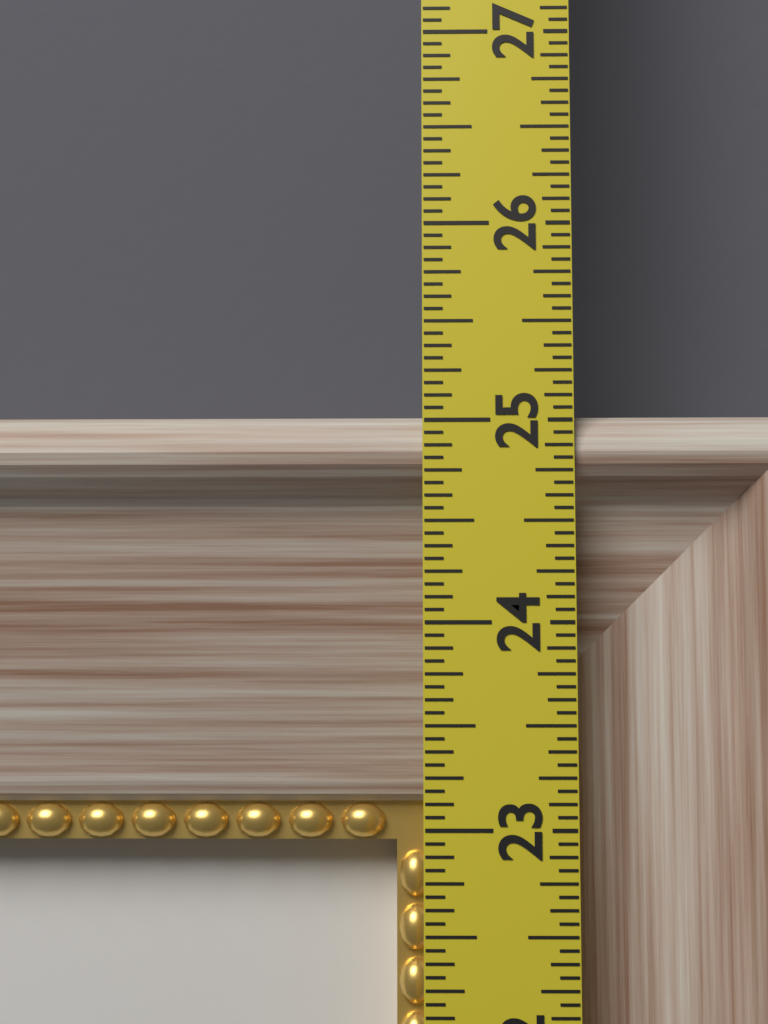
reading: 25.0625 in
